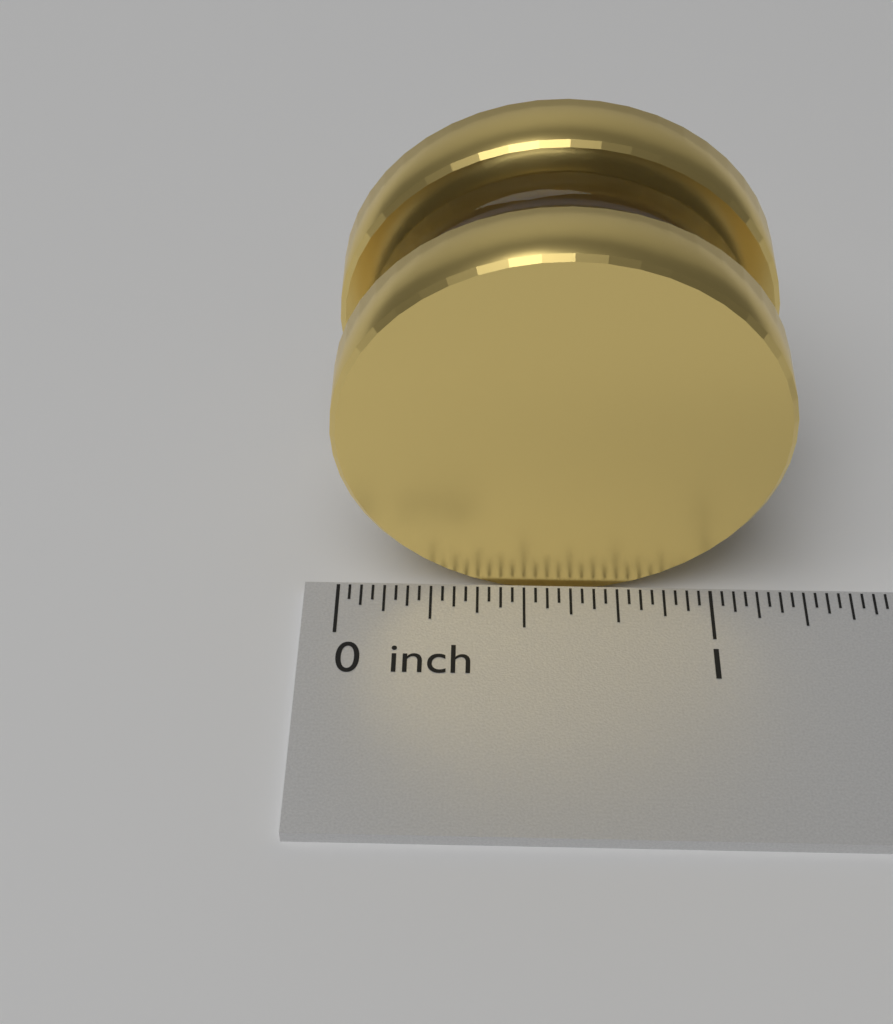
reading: 1.15625 inch
